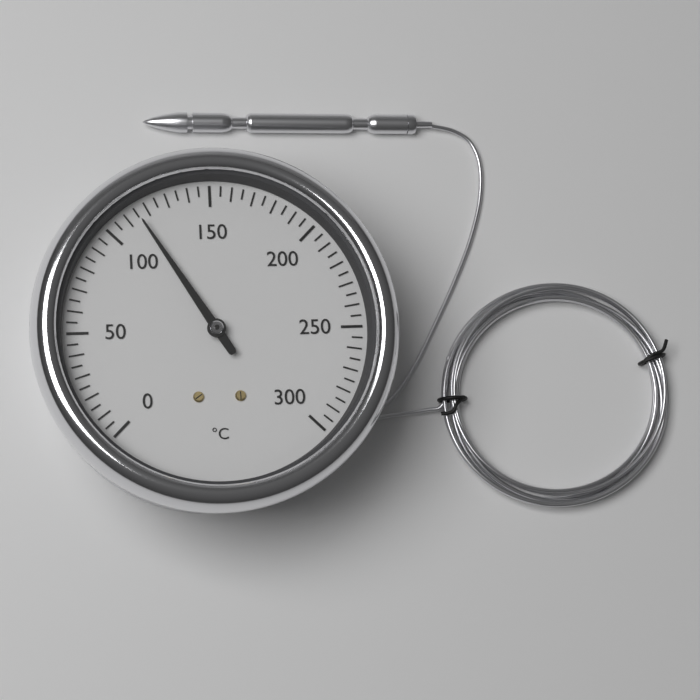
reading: 115 °C
